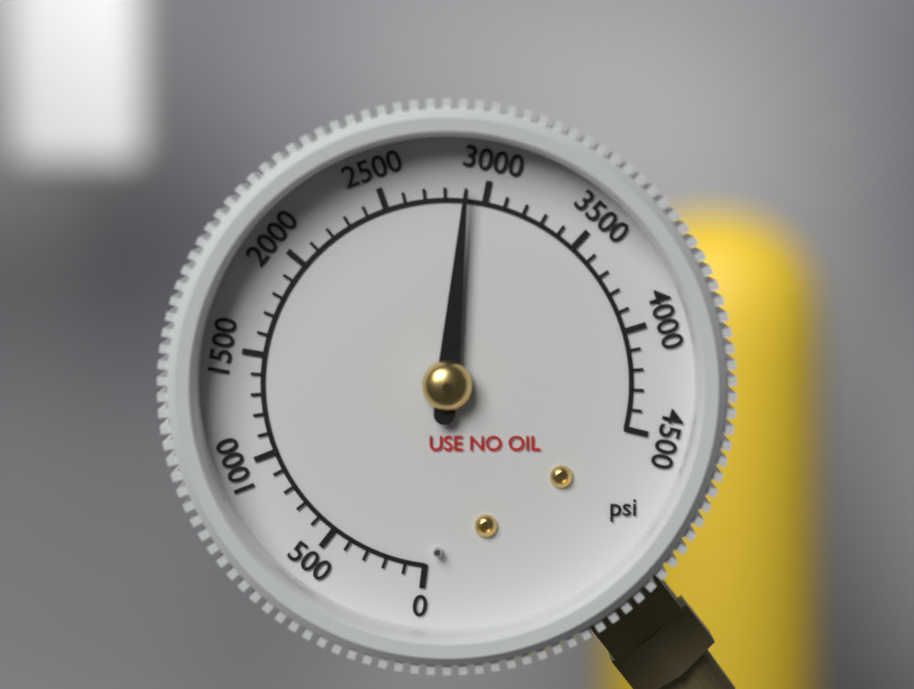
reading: 2900 psi
